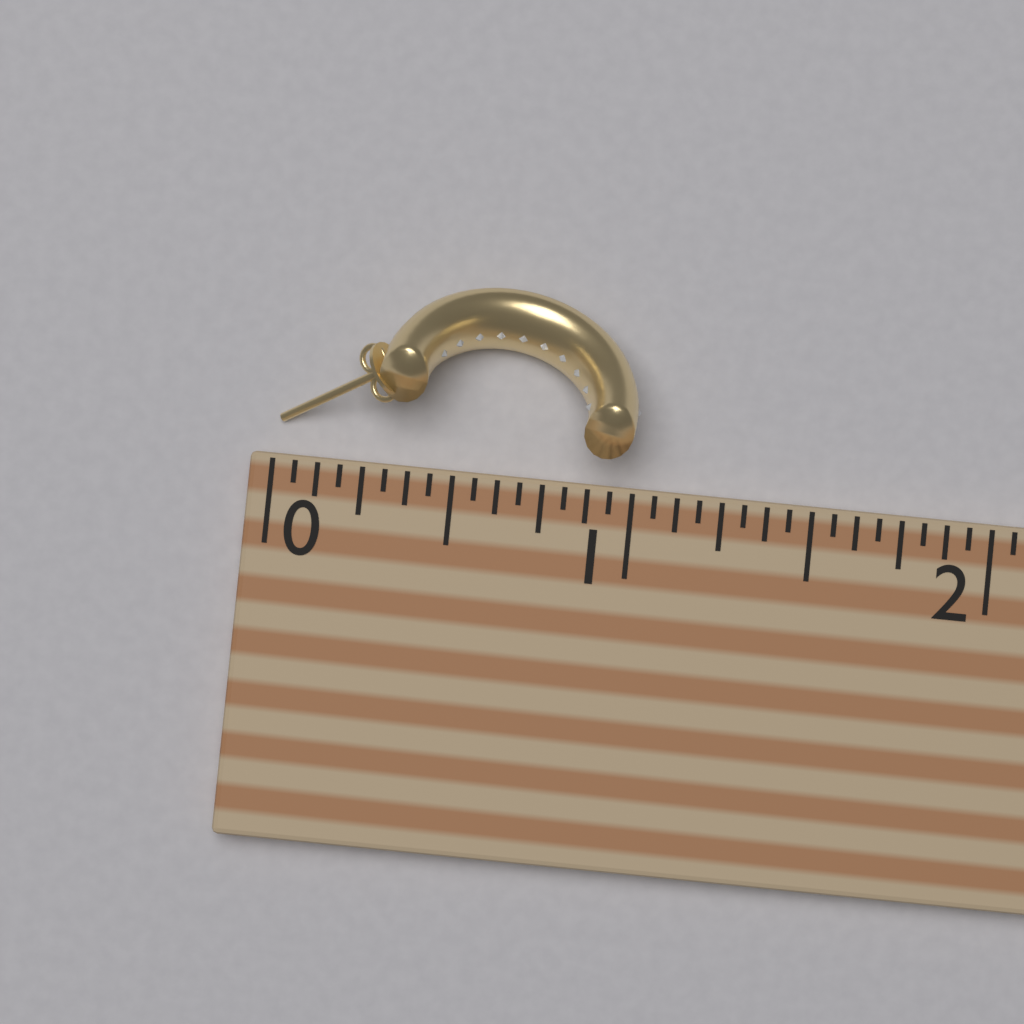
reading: 1.0000 (no unit)
